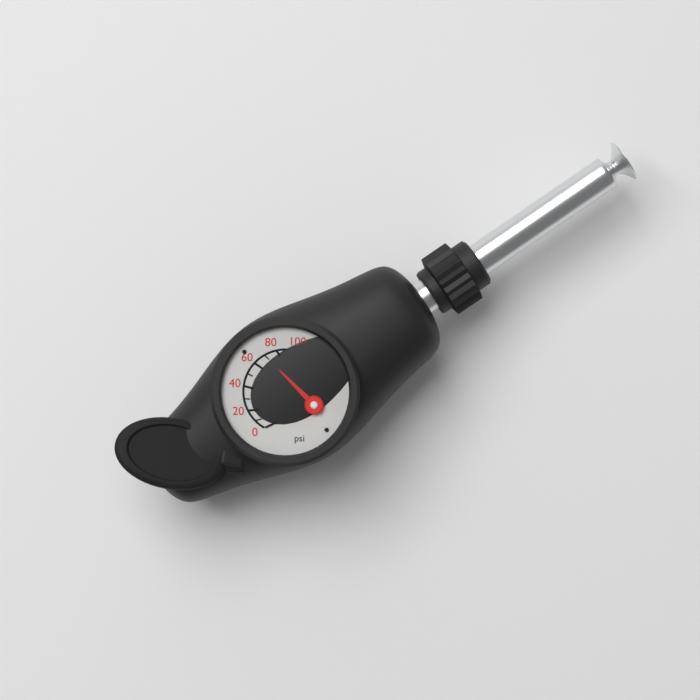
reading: 70 psi
